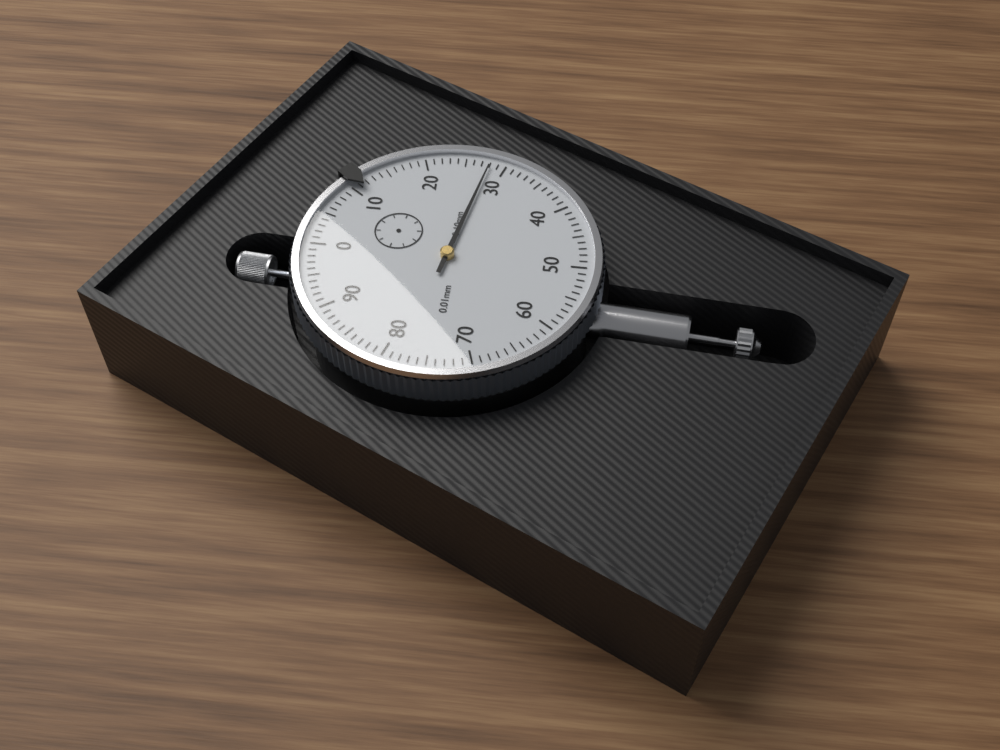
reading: 0.28 mm
